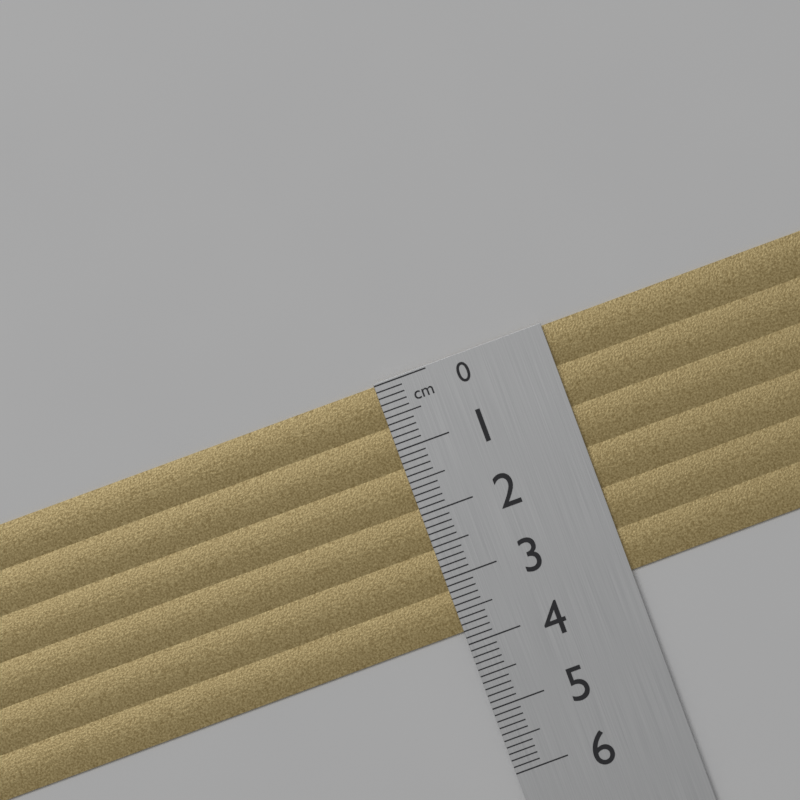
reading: 3.8 cm
